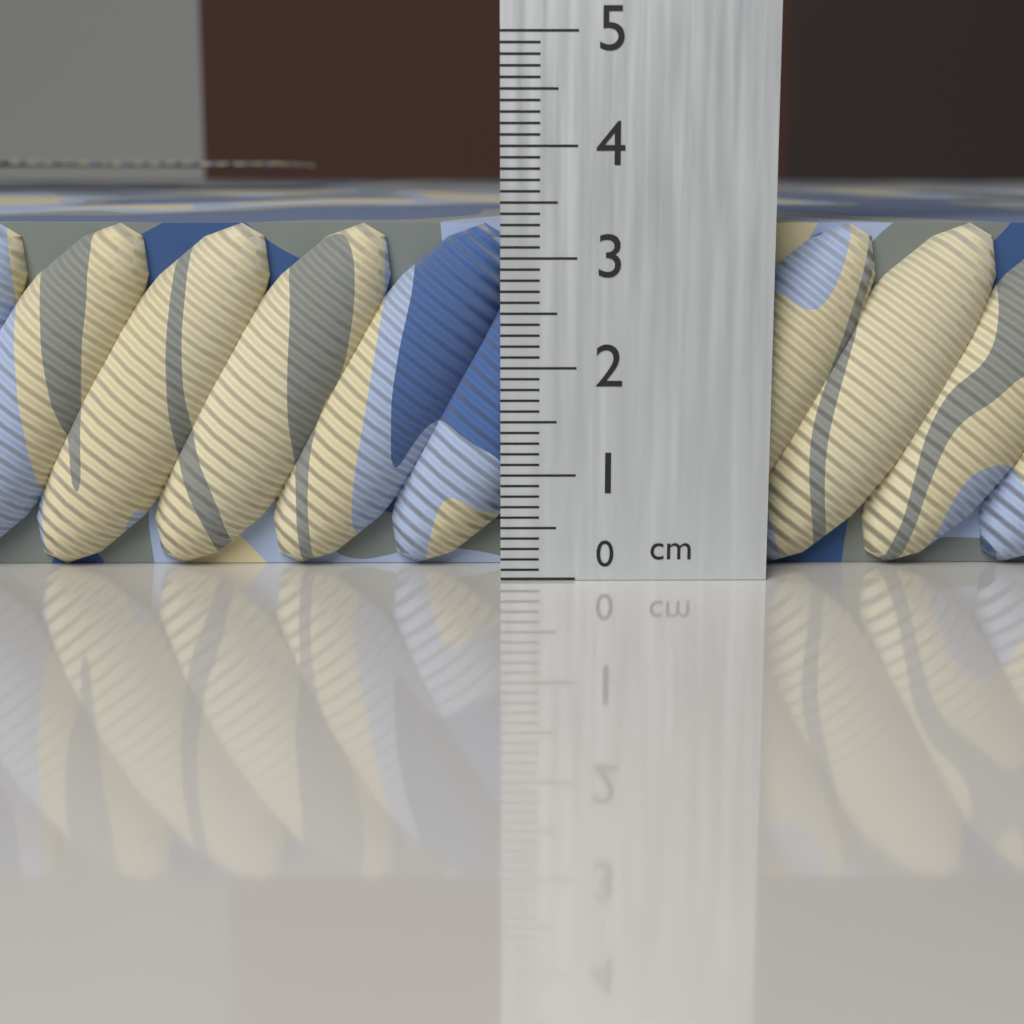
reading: 3.3 cm
